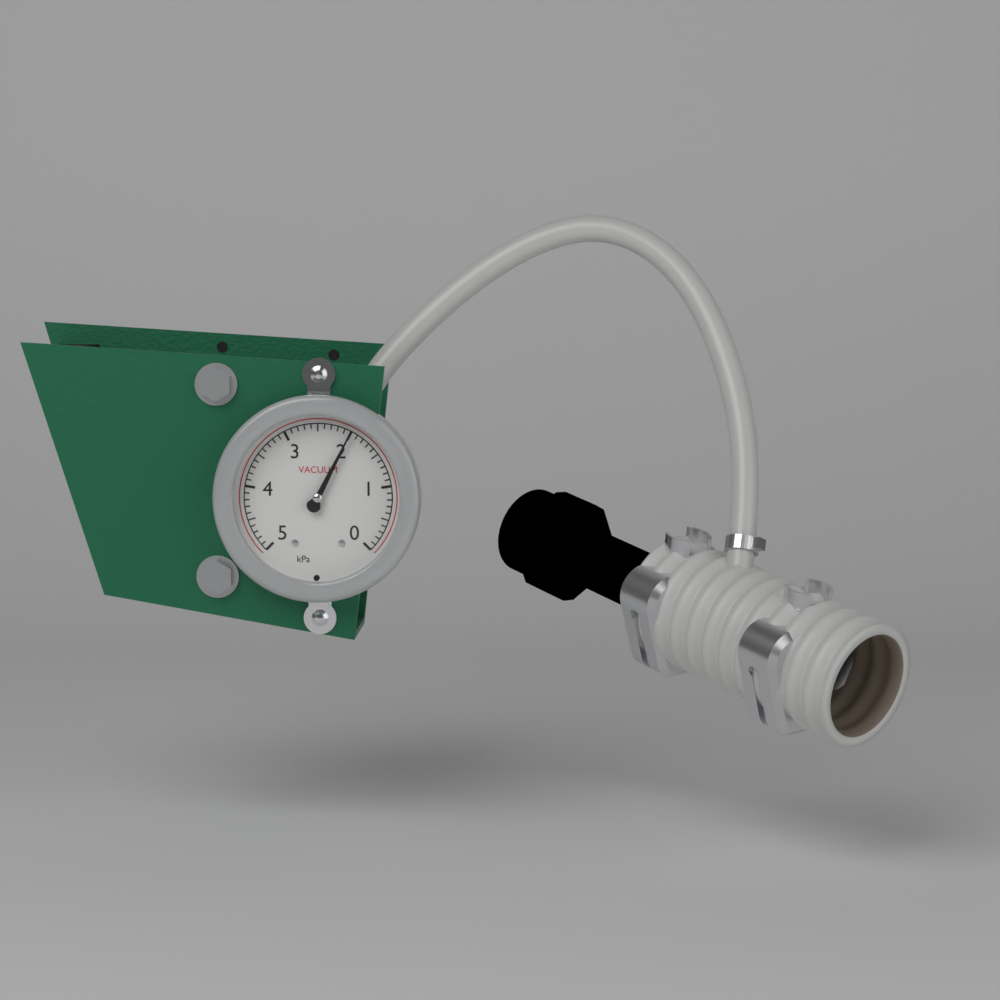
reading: 2.0 kPa
